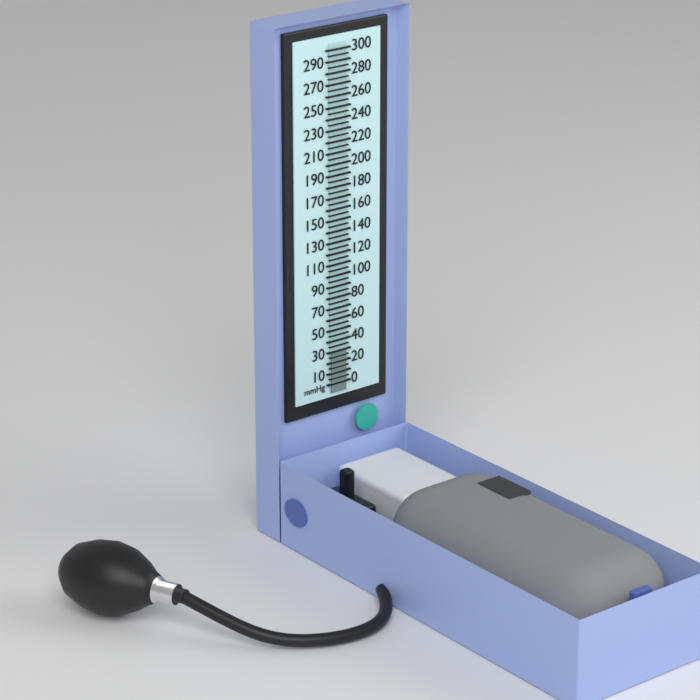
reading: 30 mmHg
